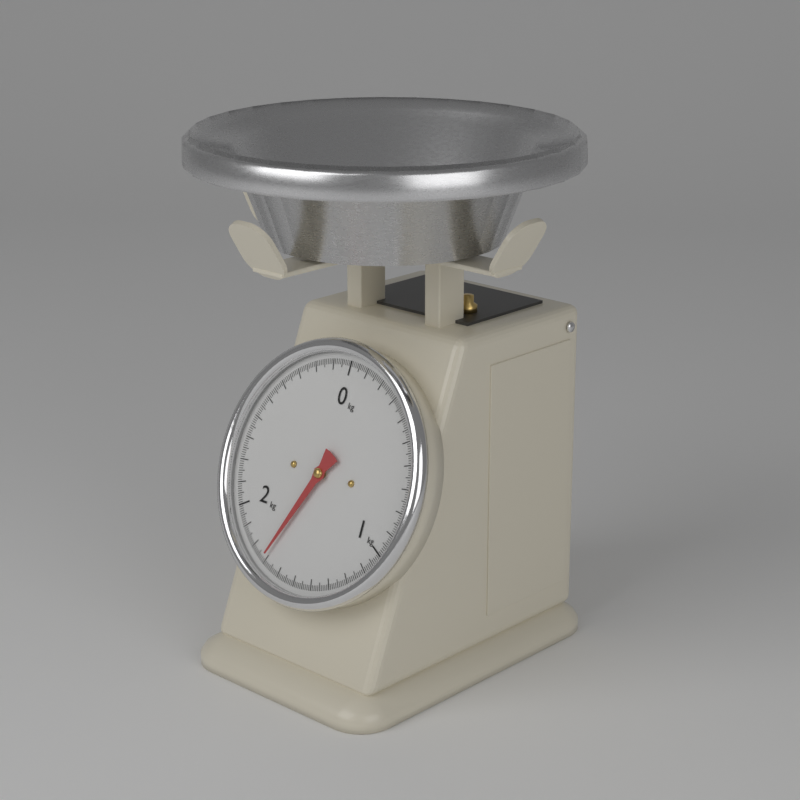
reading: 1.71 kg
